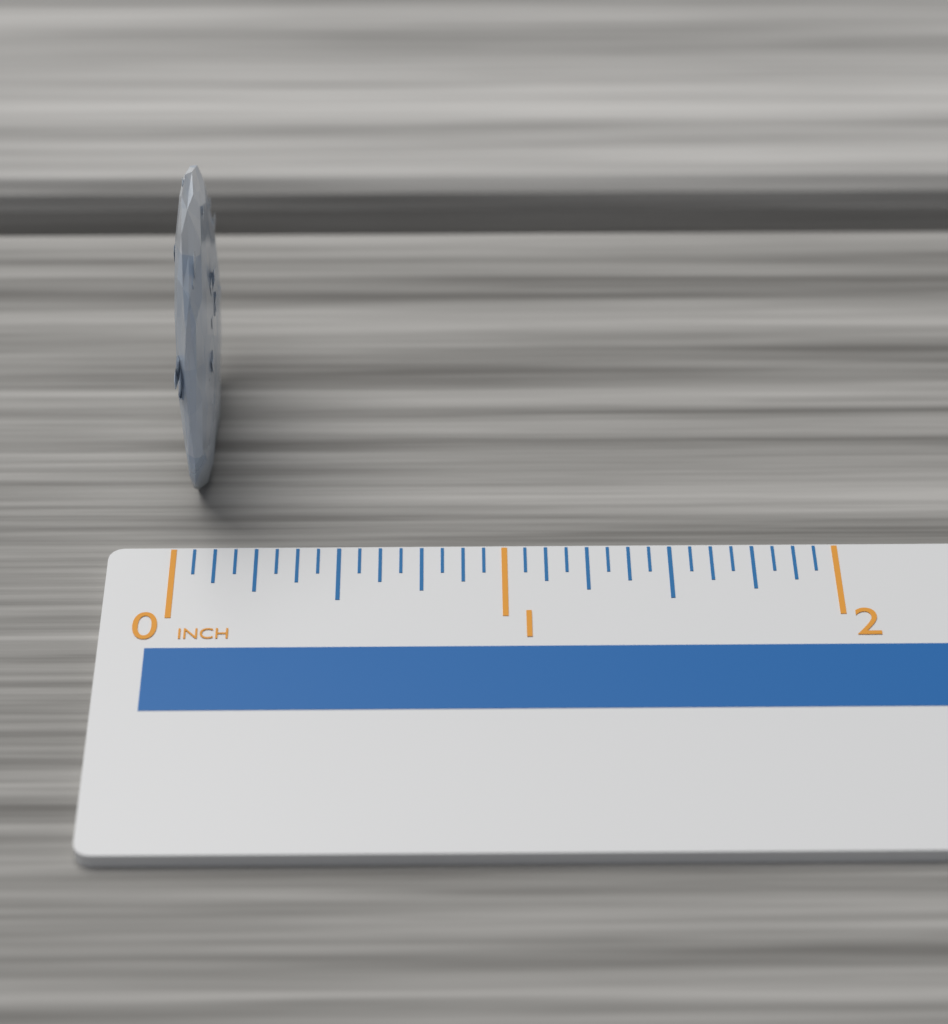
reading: 0.1250 inch
